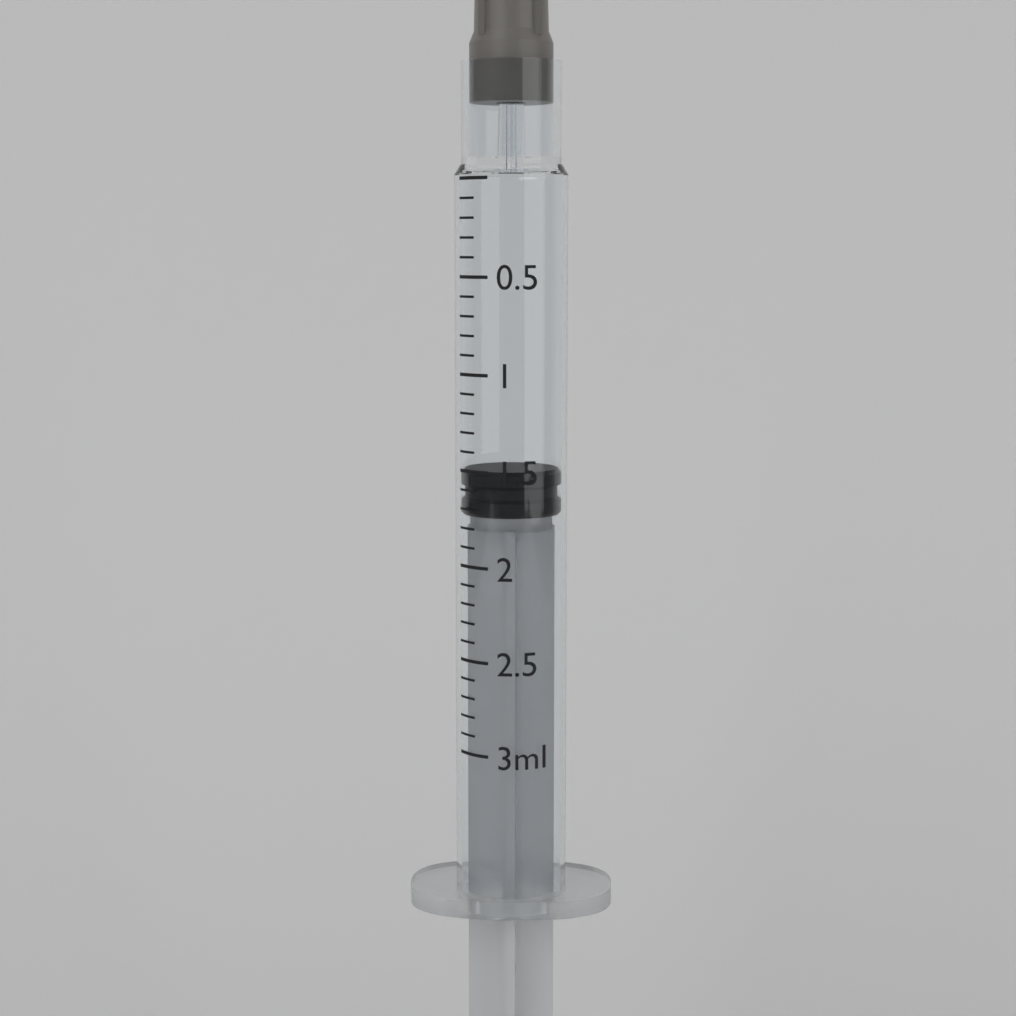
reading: 1.5 ml
